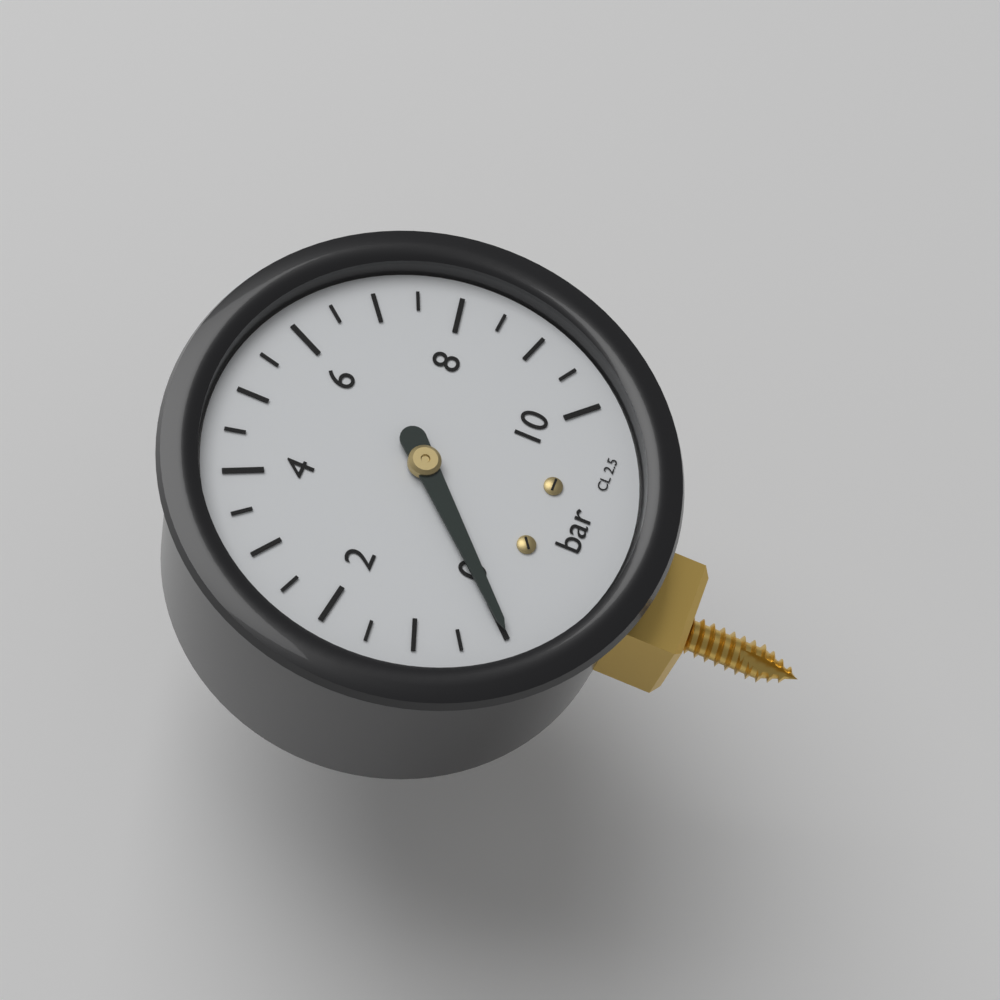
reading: 0.0 bar
